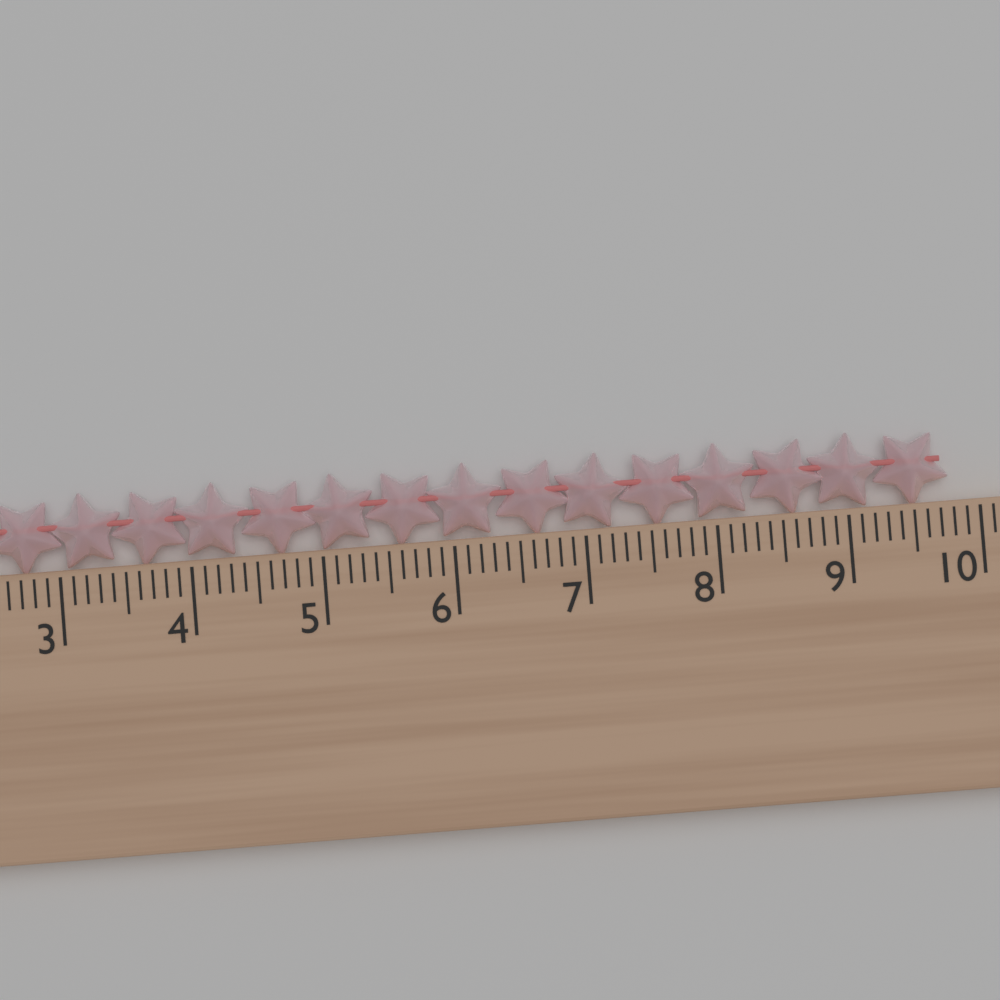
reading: 9.8 cm
